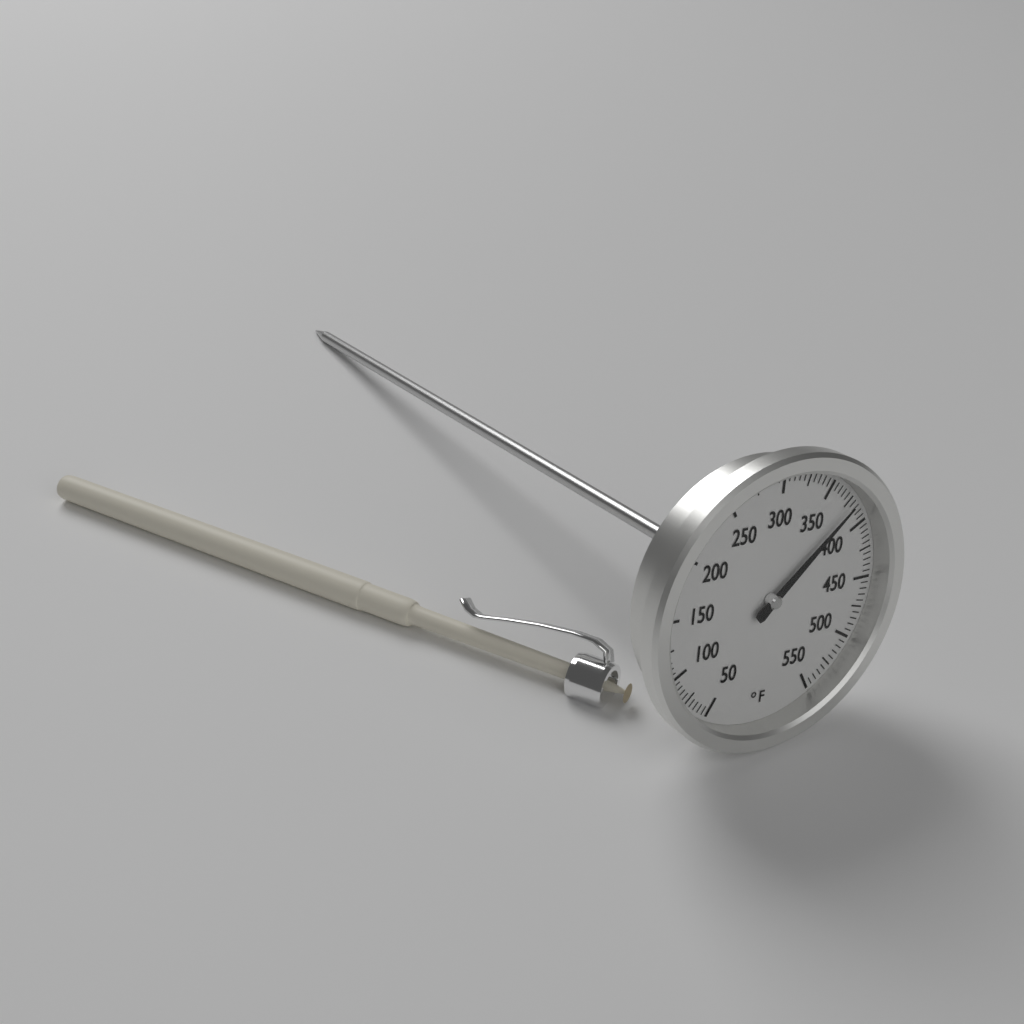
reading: 380 °F
